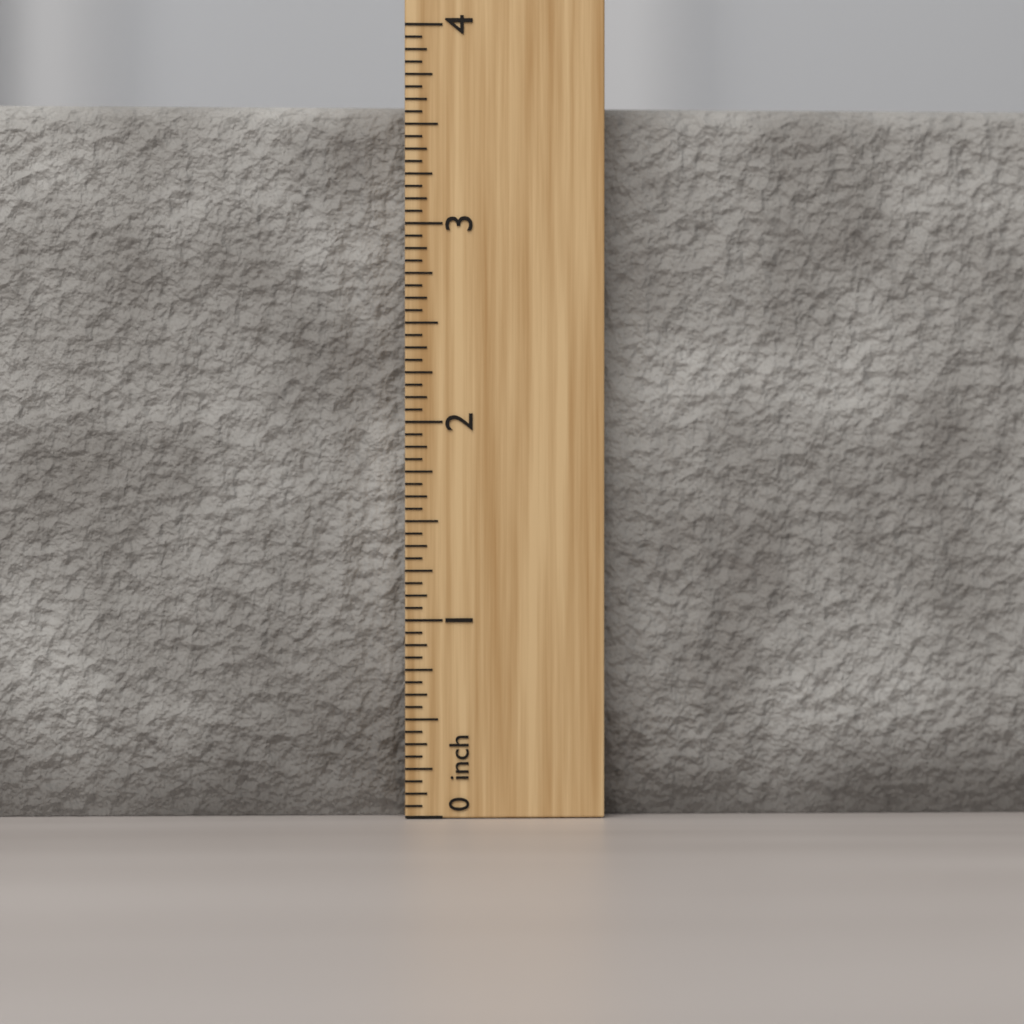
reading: 3.6250 inch
